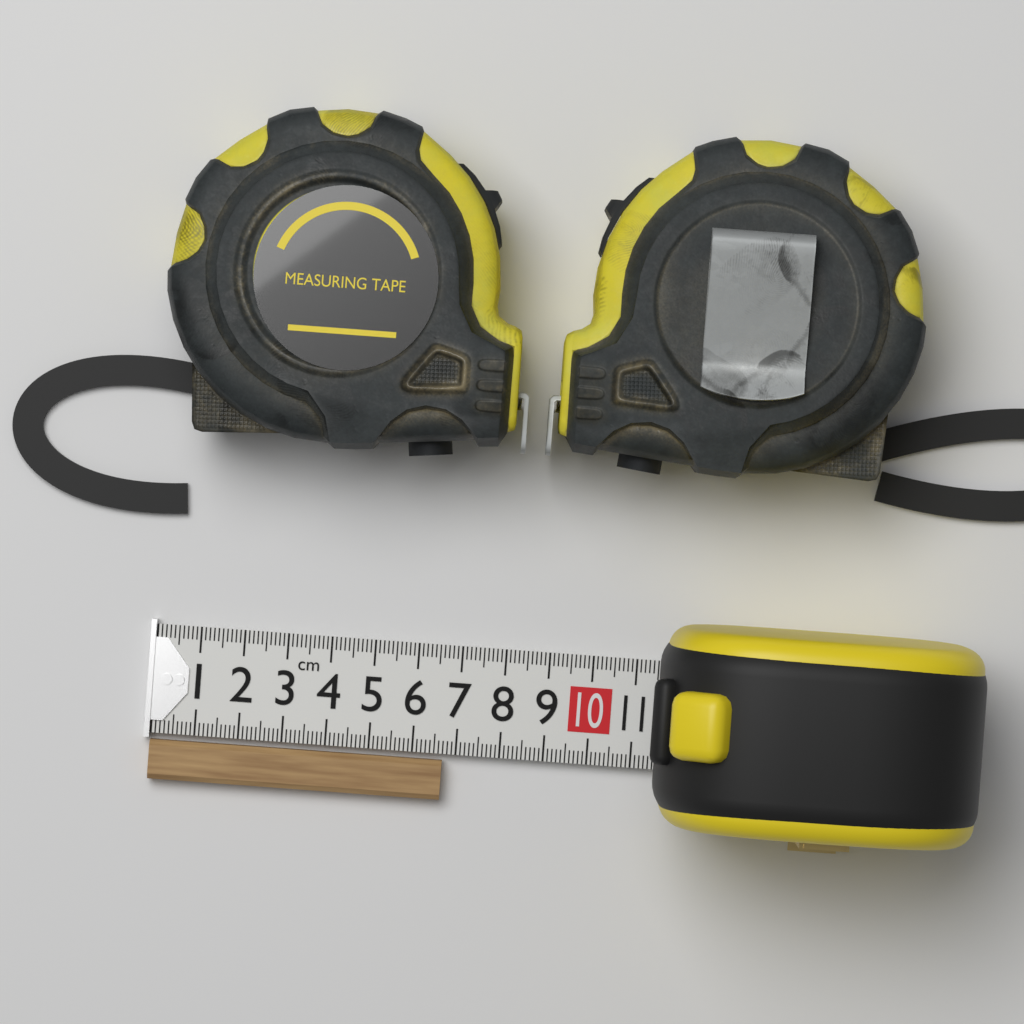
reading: 6.7 cm
